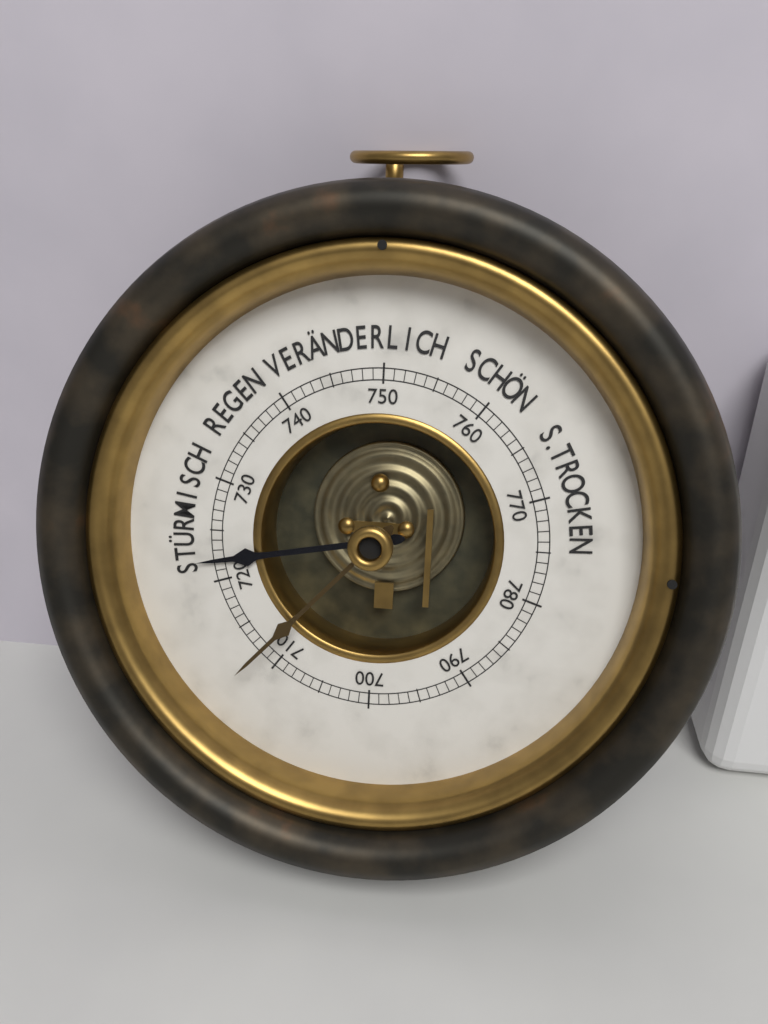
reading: 722 mmHg
